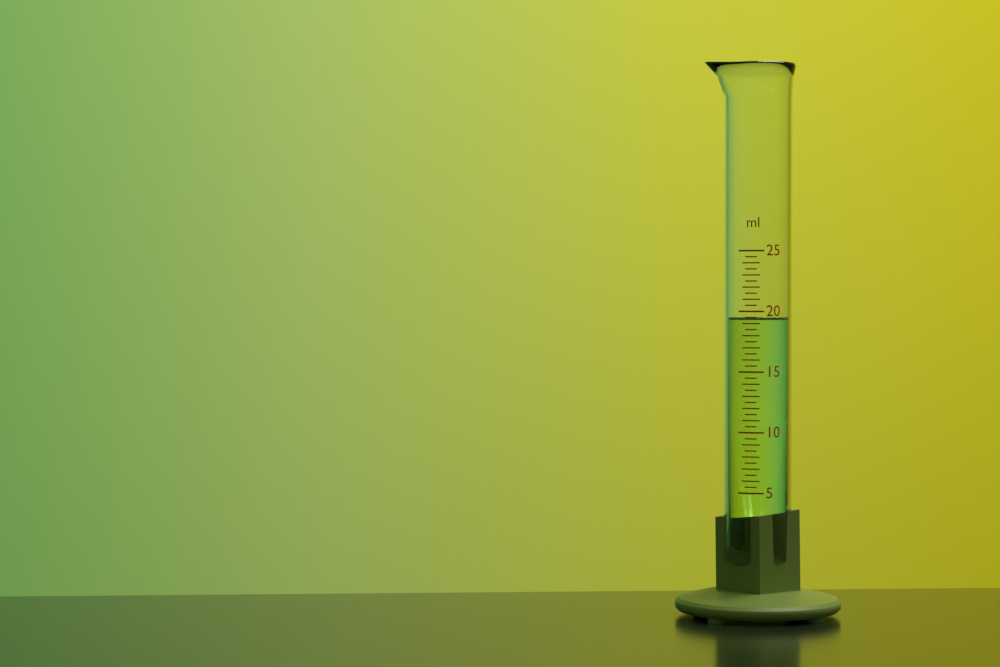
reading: 19.5 ml
